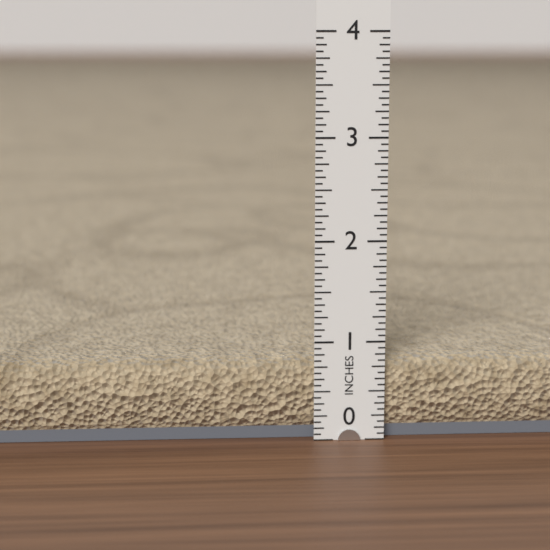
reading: 0.8125 in
